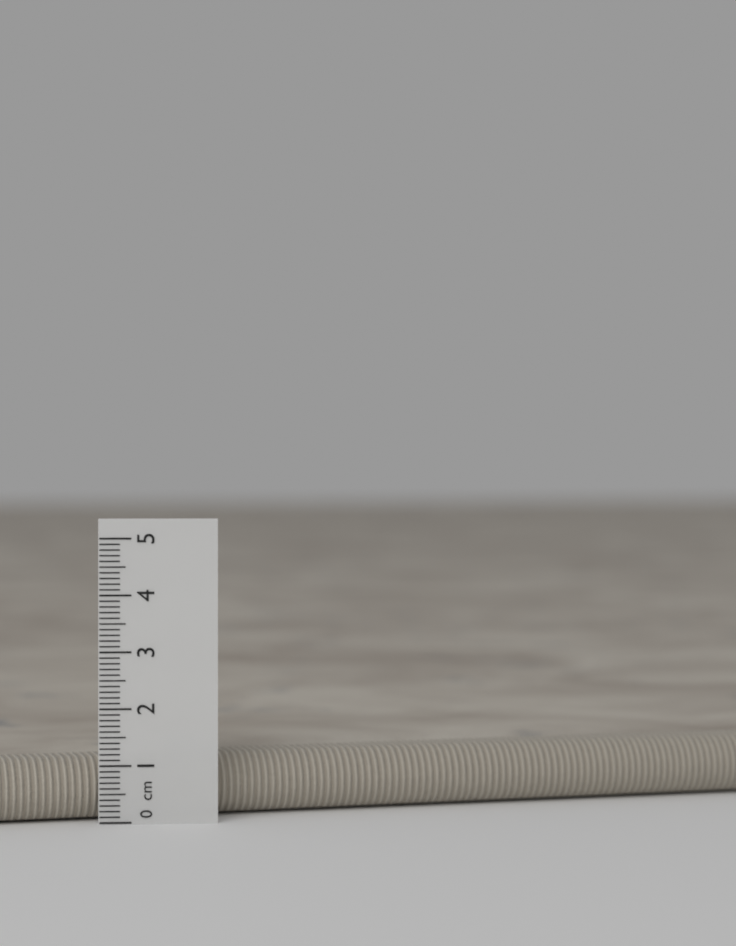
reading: 1.1 cm
